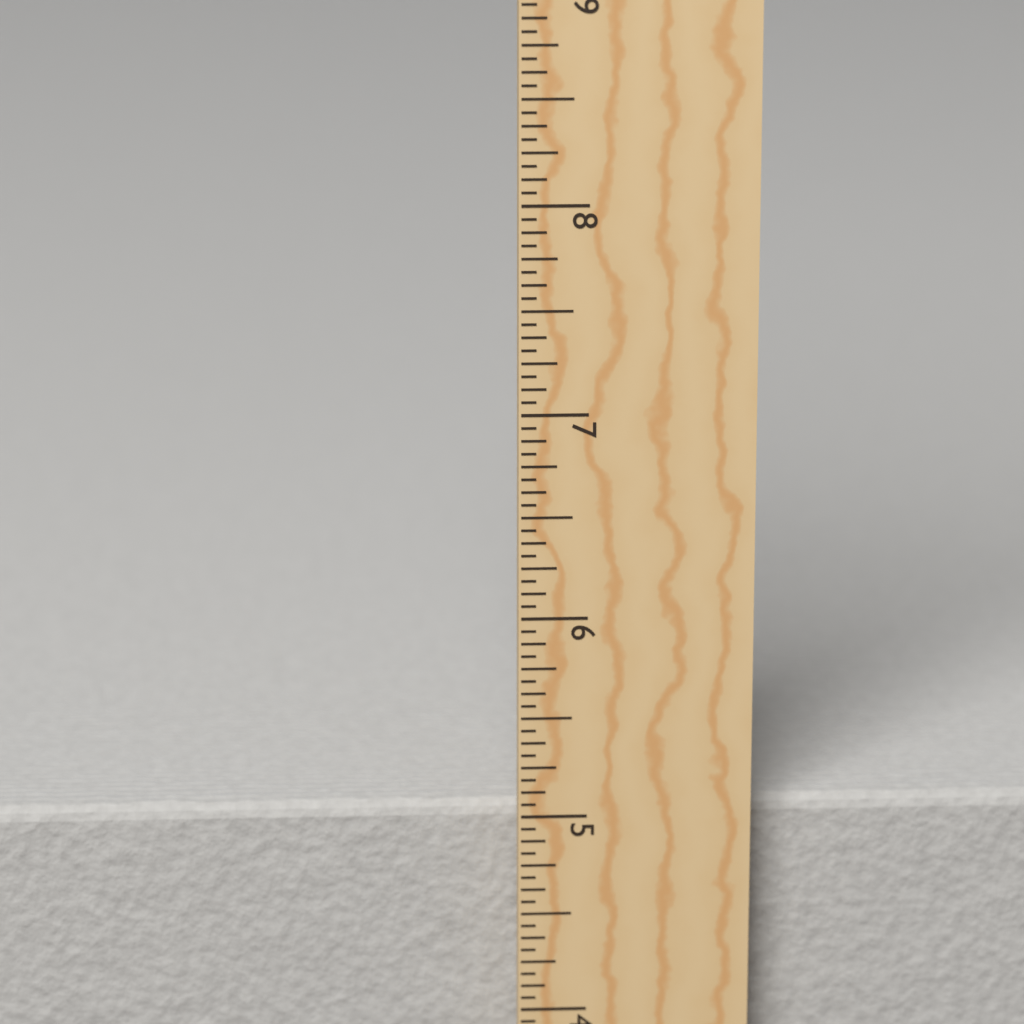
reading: 5.0000 in
